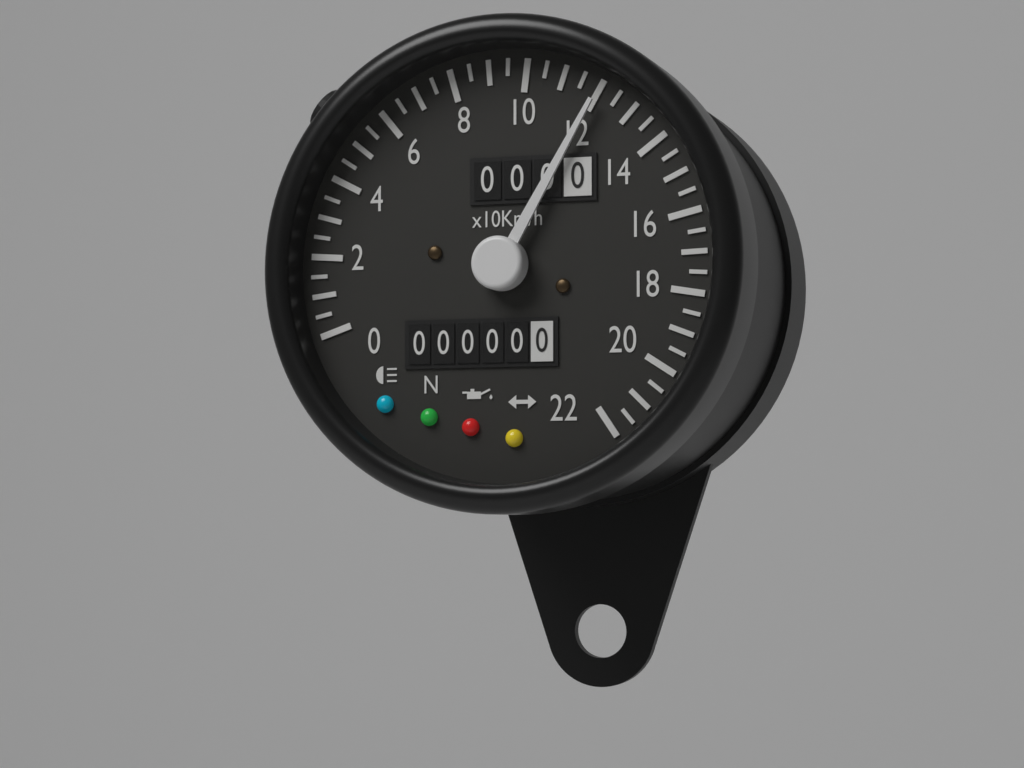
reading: 120 km/h
